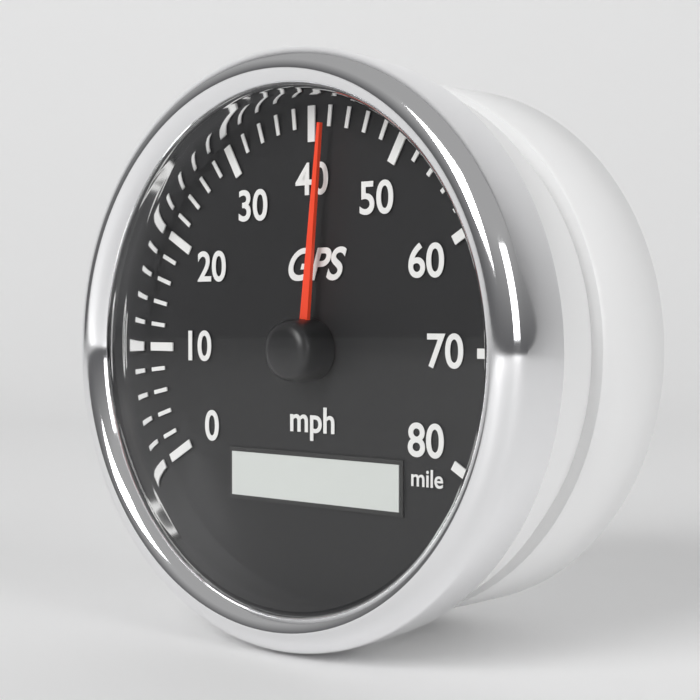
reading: 42 mph
